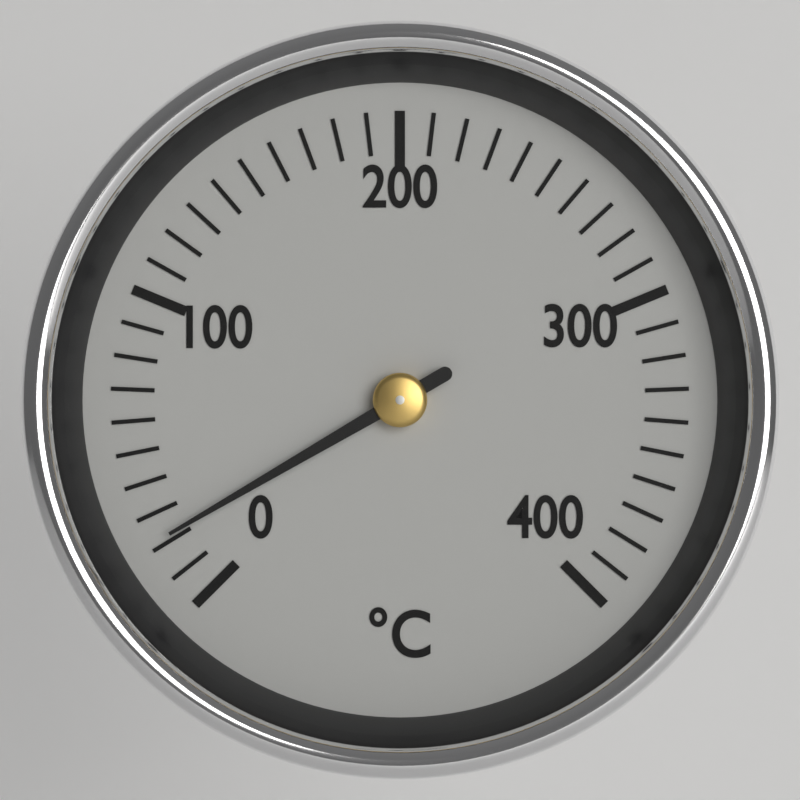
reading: 22 °C
